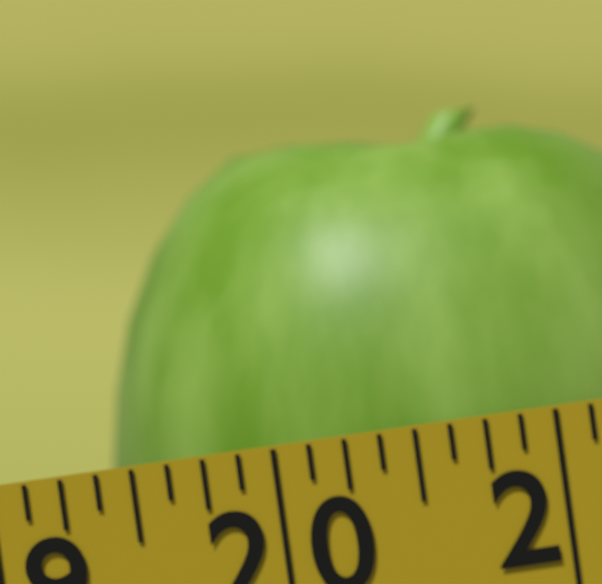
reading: 19.375 (no unit)
